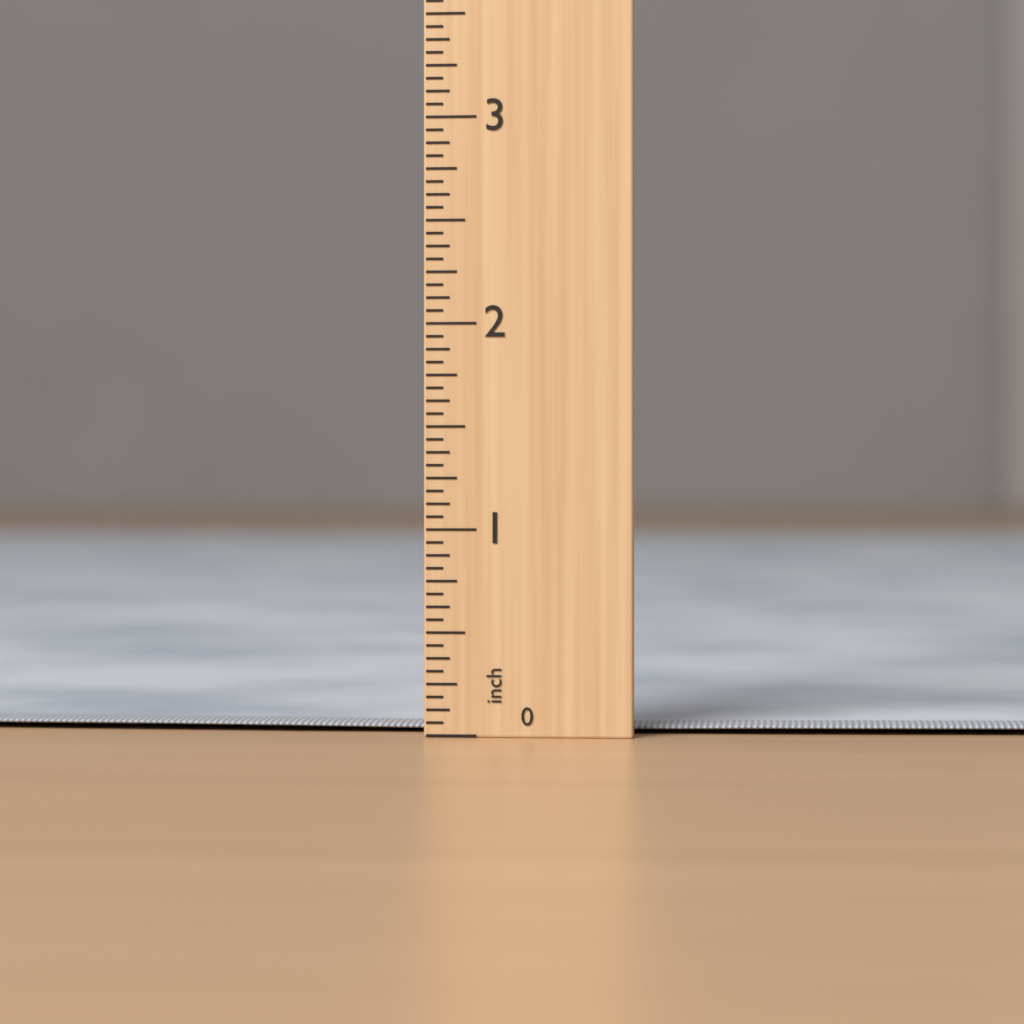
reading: 0.0625 inch
